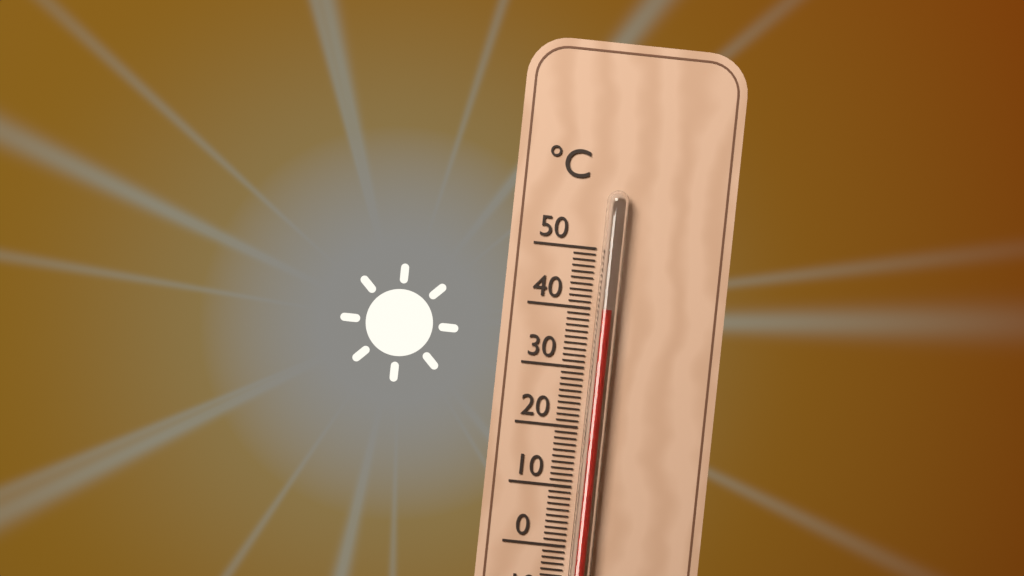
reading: 40 °C
